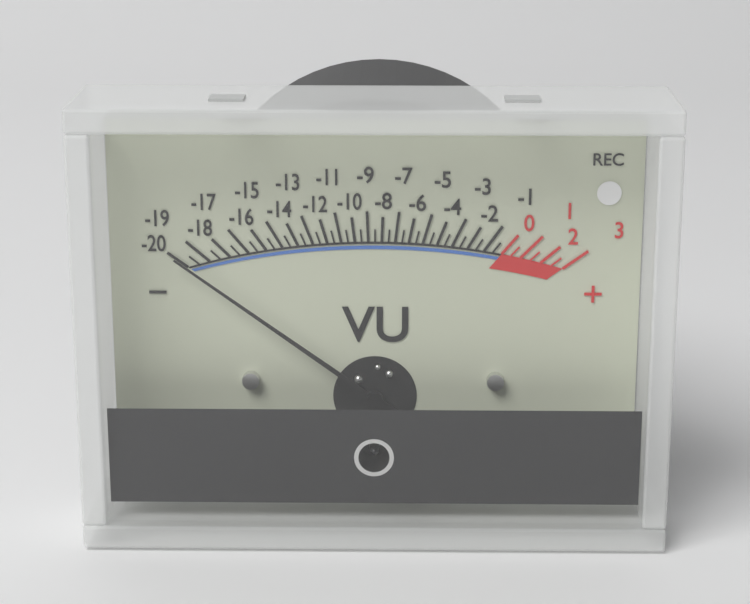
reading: -20.0 VU
